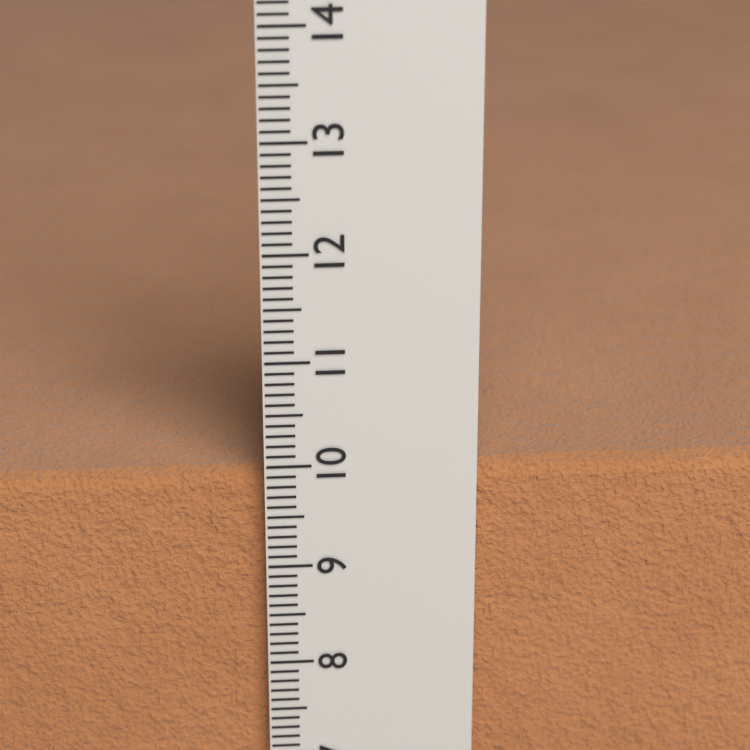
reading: 9.9 cm
